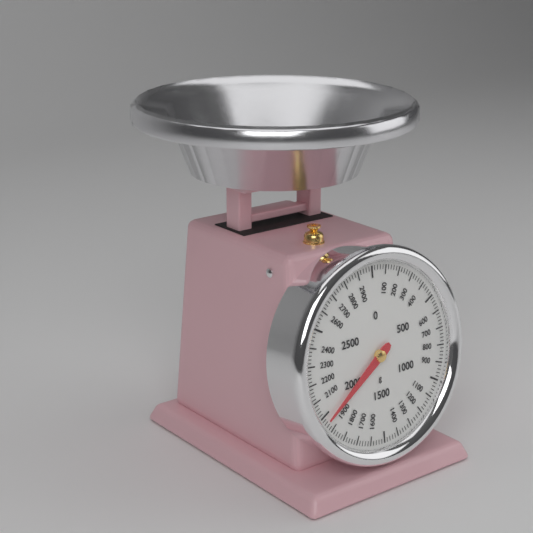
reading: 1960 g
